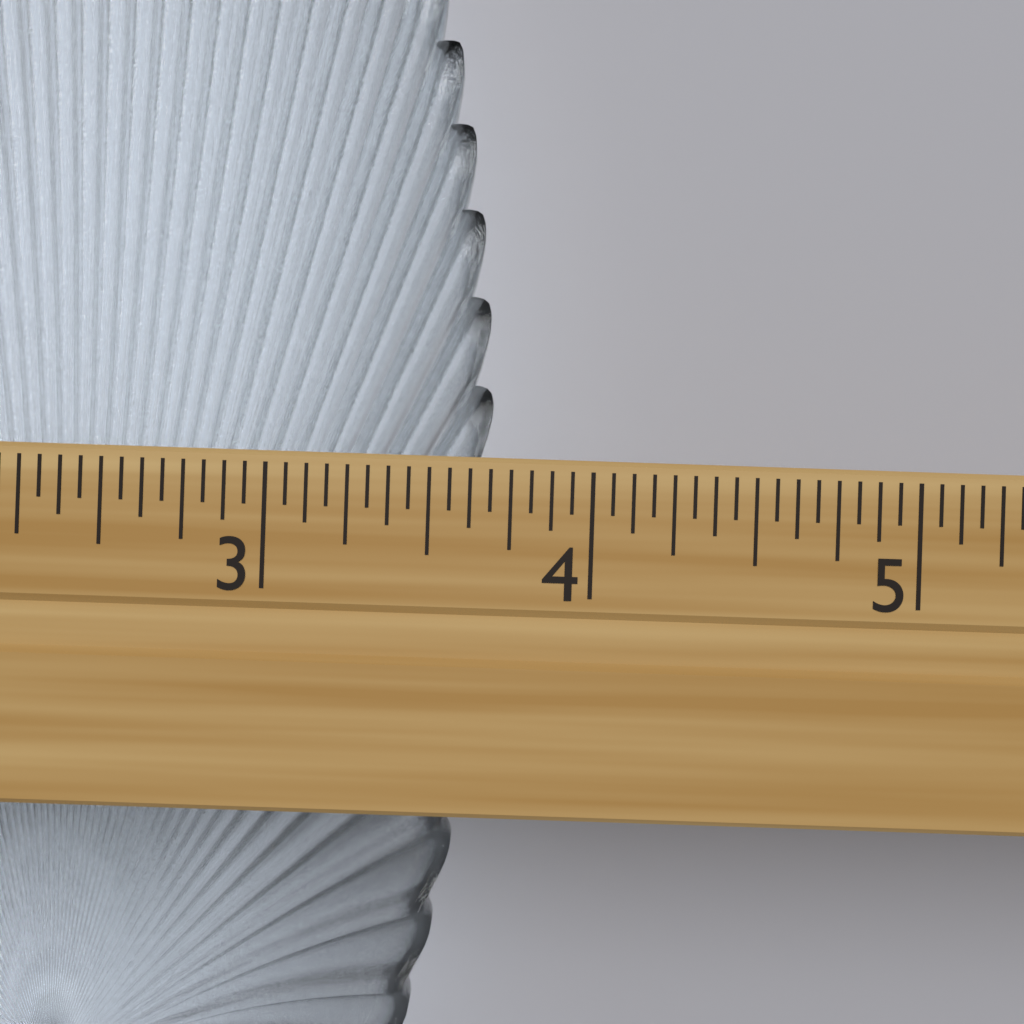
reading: 3.6875 in
